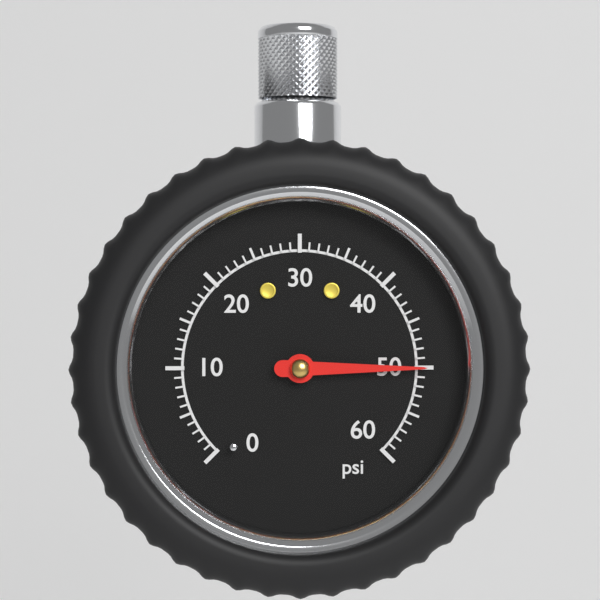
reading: 50 psi
